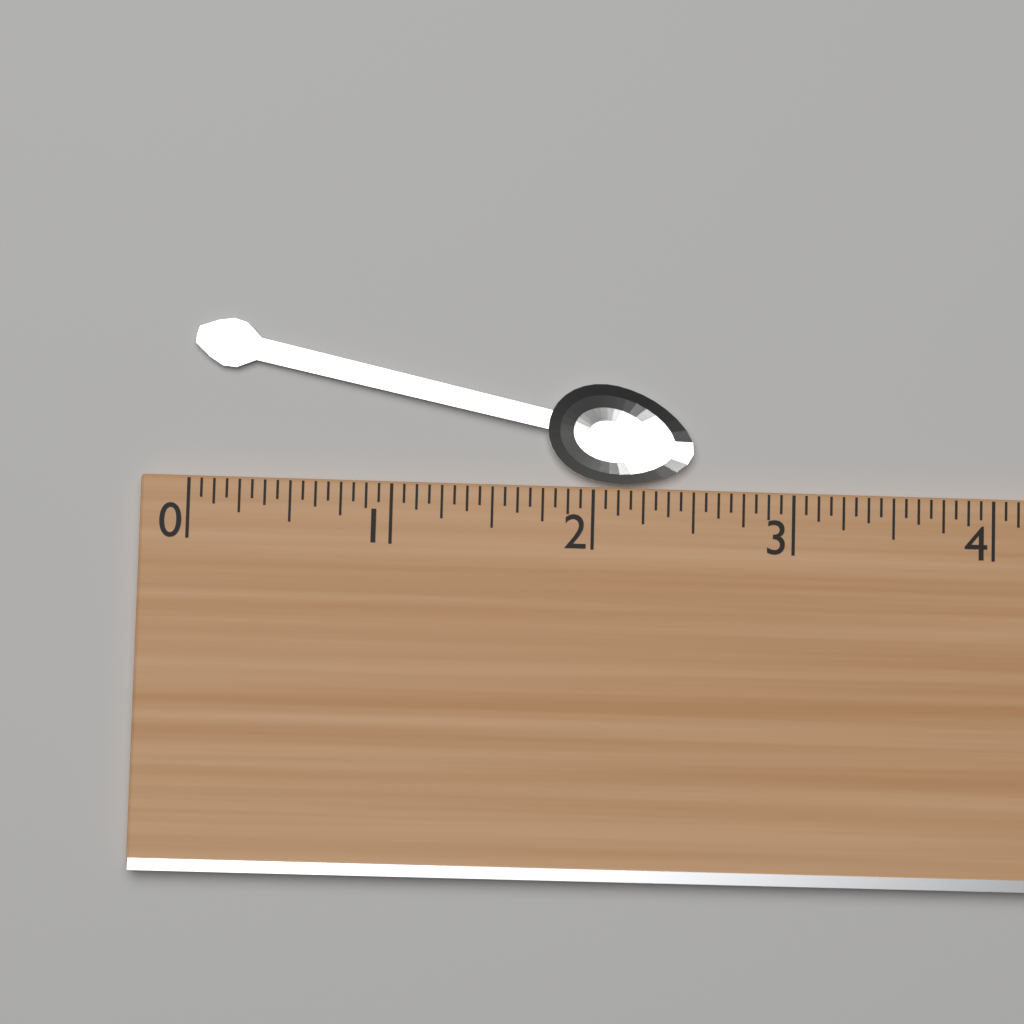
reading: 2.5000 (no unit)
